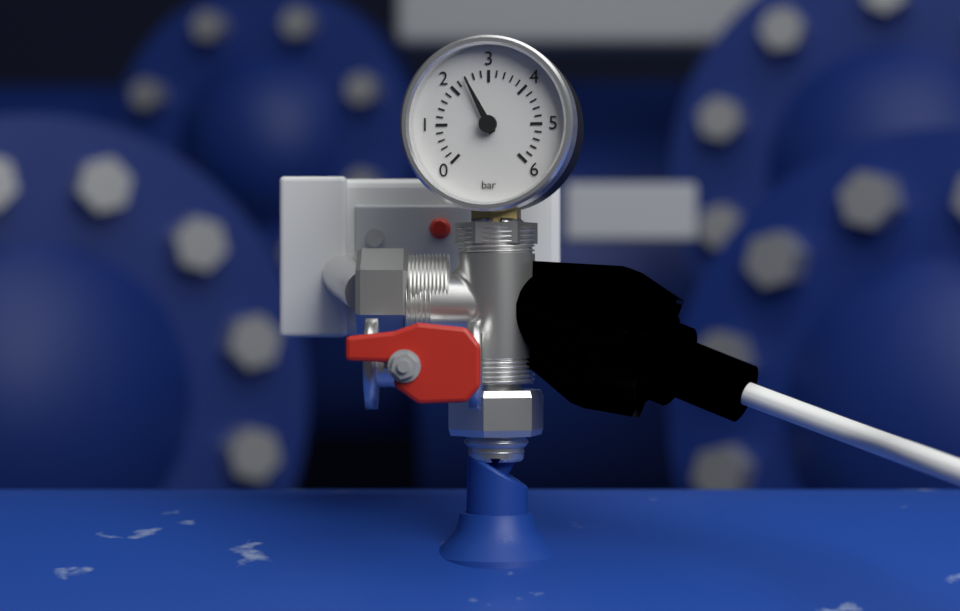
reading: 2.4 bar
